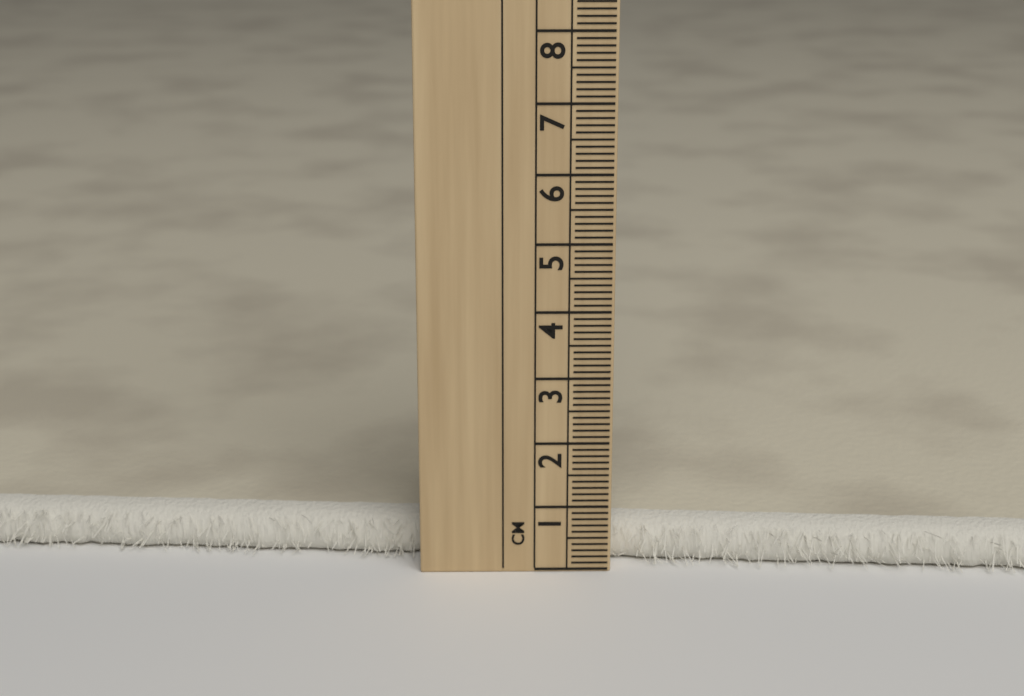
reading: 0.6 cm
